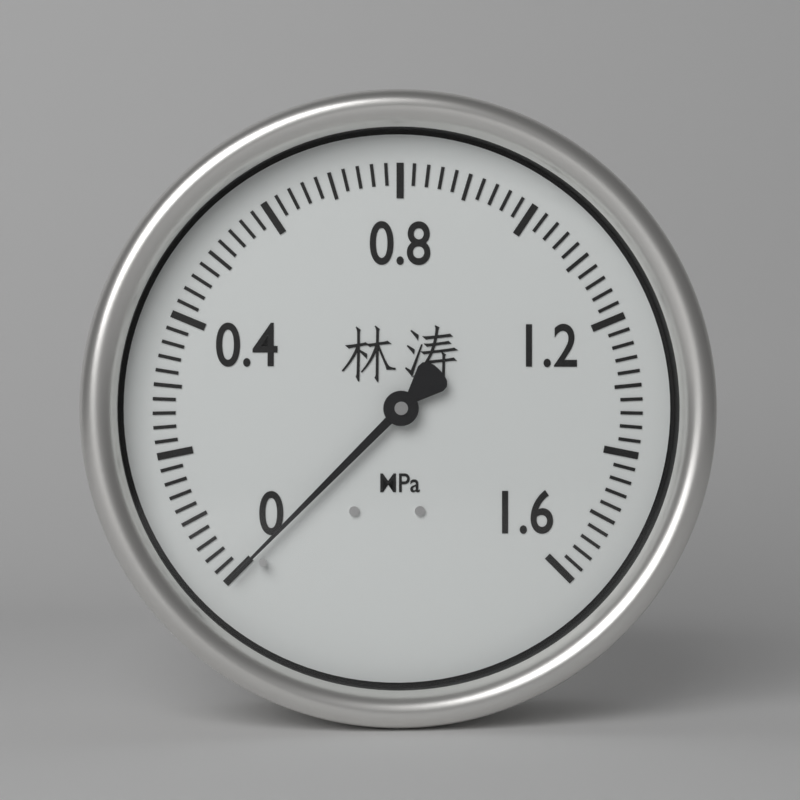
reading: 0.00 MPa
